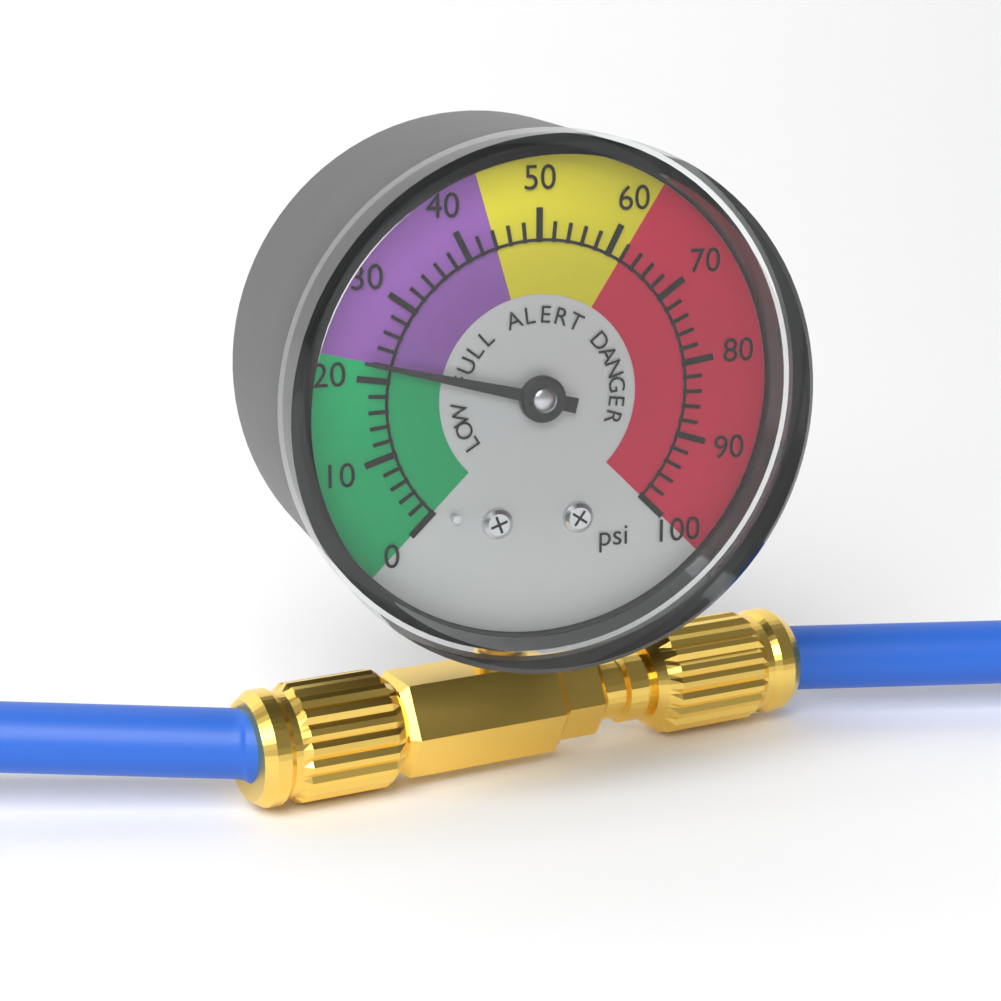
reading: 22 psi
